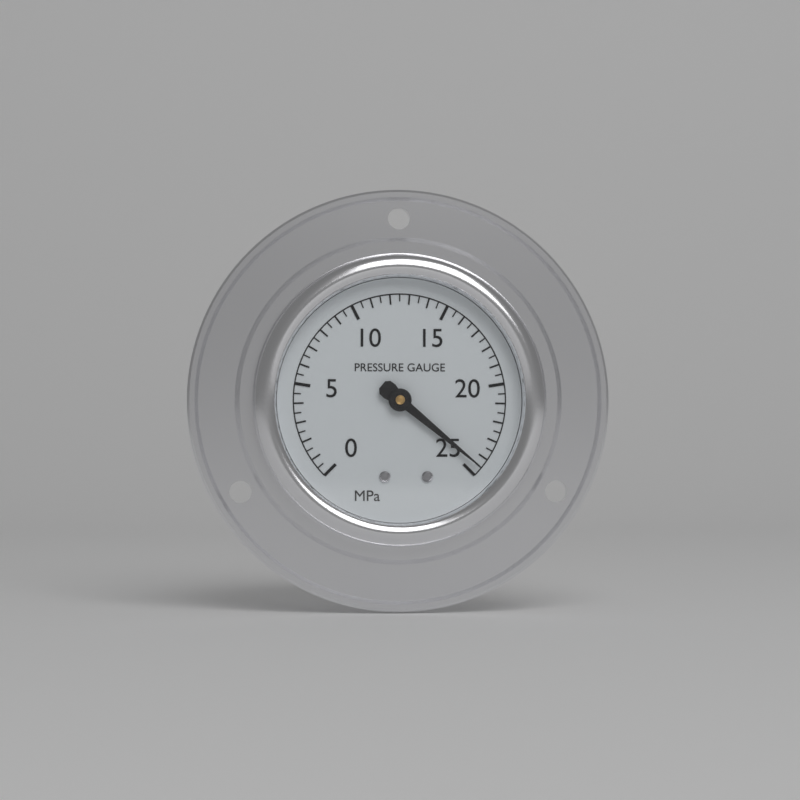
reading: 24.5 MPa
